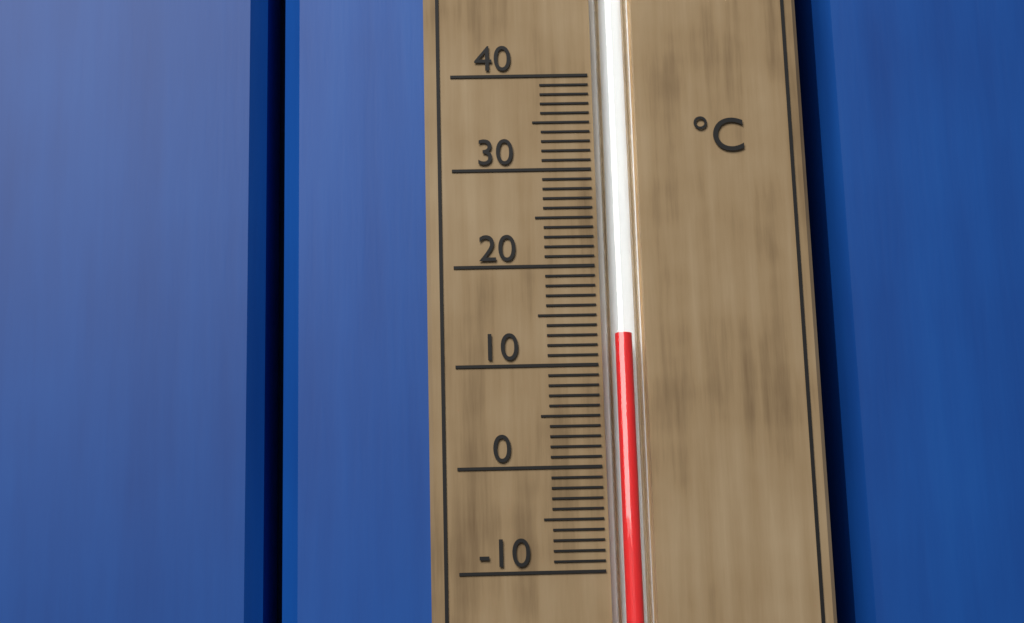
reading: 13 °C
